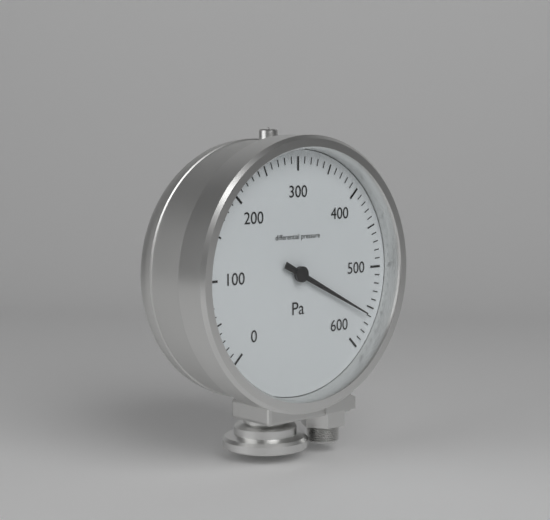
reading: 560 Pa
